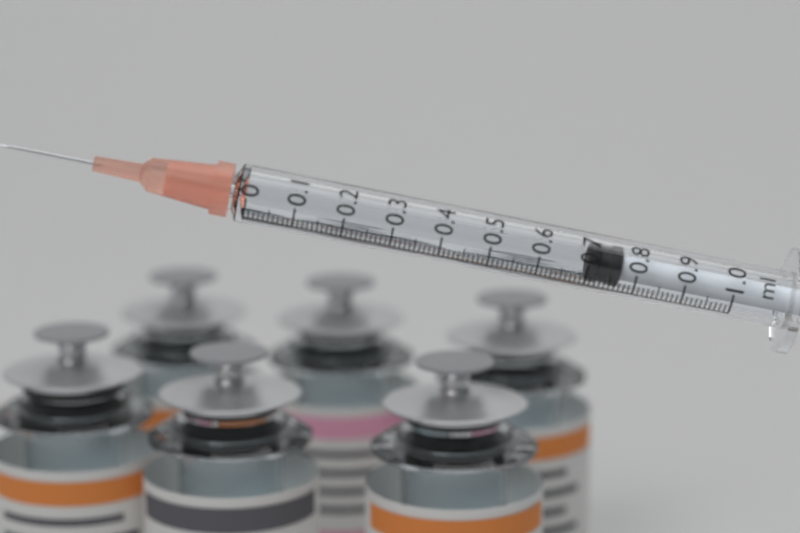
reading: 0.70 ml
